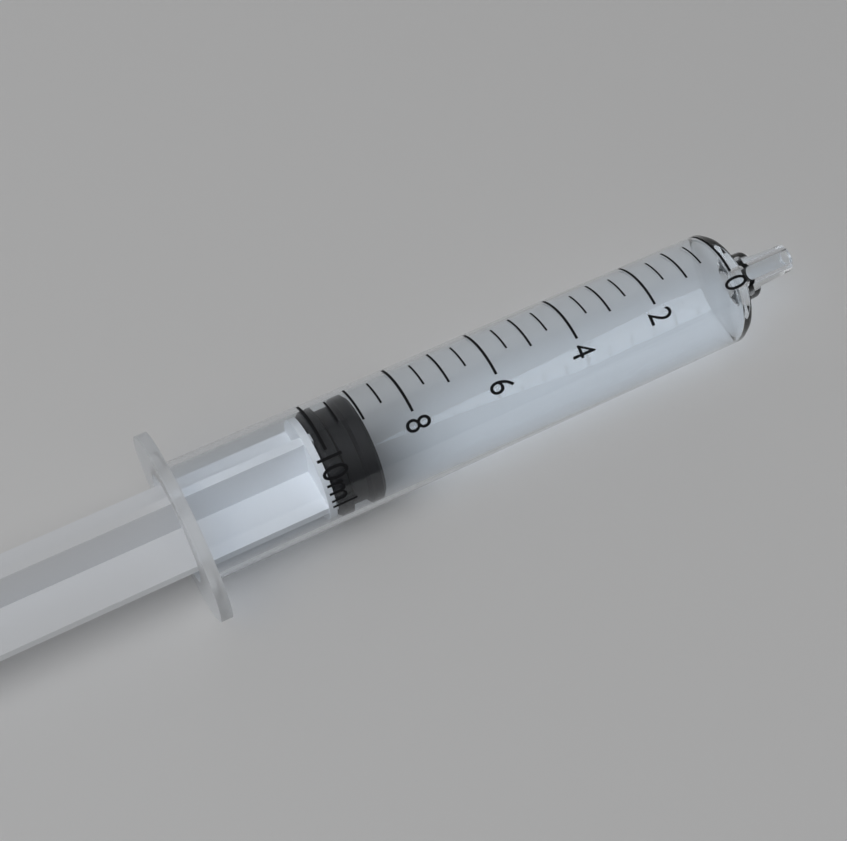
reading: 9.0 ml
